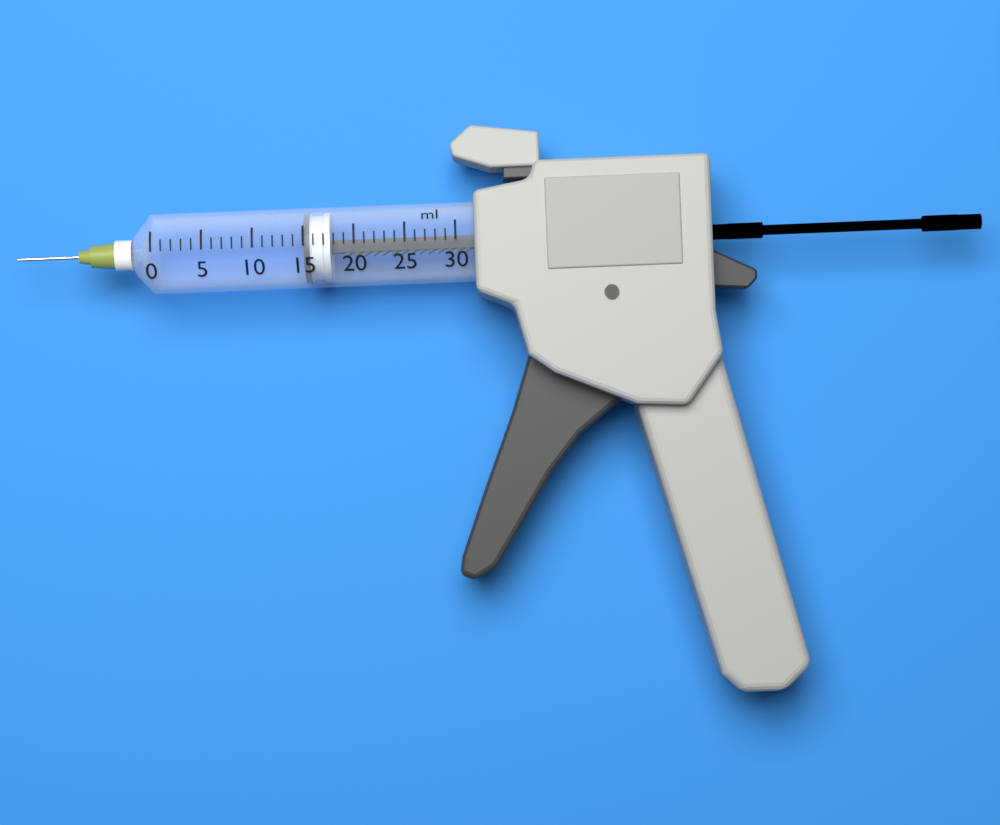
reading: 15 ml
